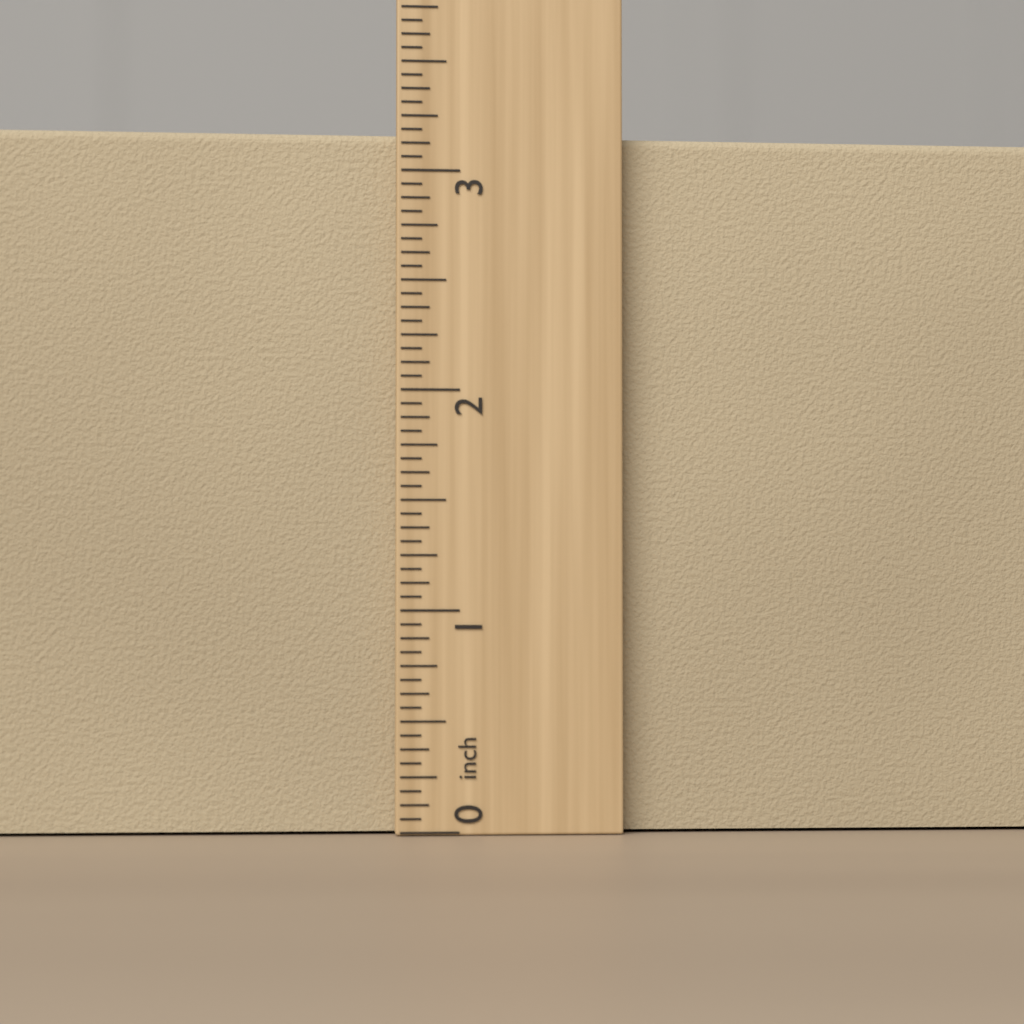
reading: 3.1875 inch
